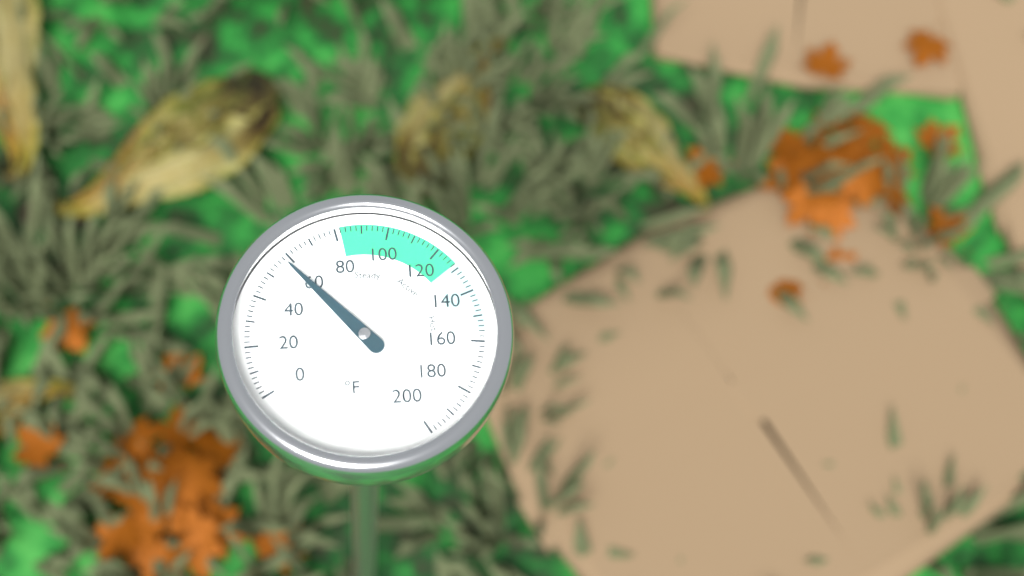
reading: 58 °F
